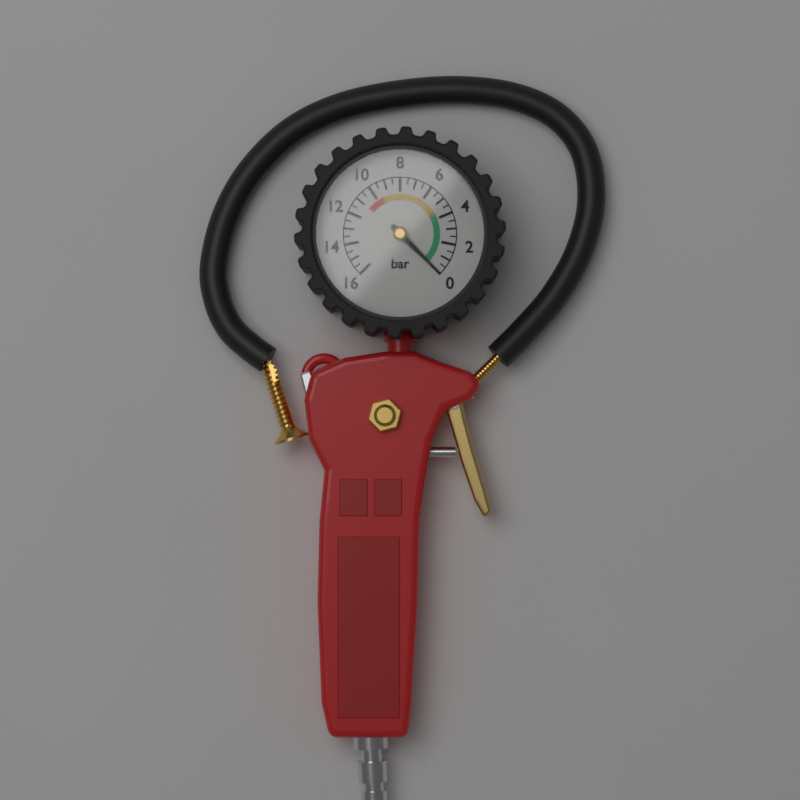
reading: 0.0 bar
